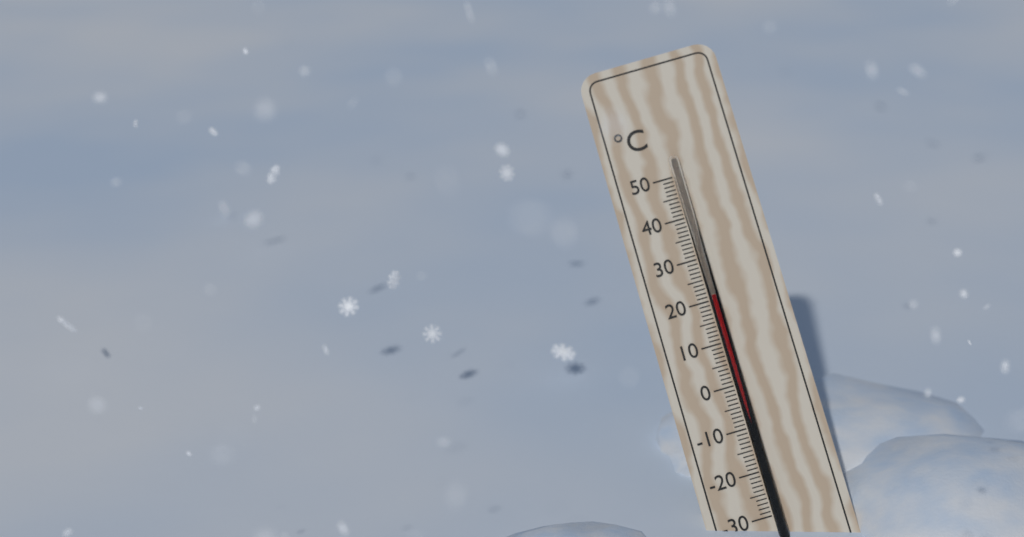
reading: 21 °C
